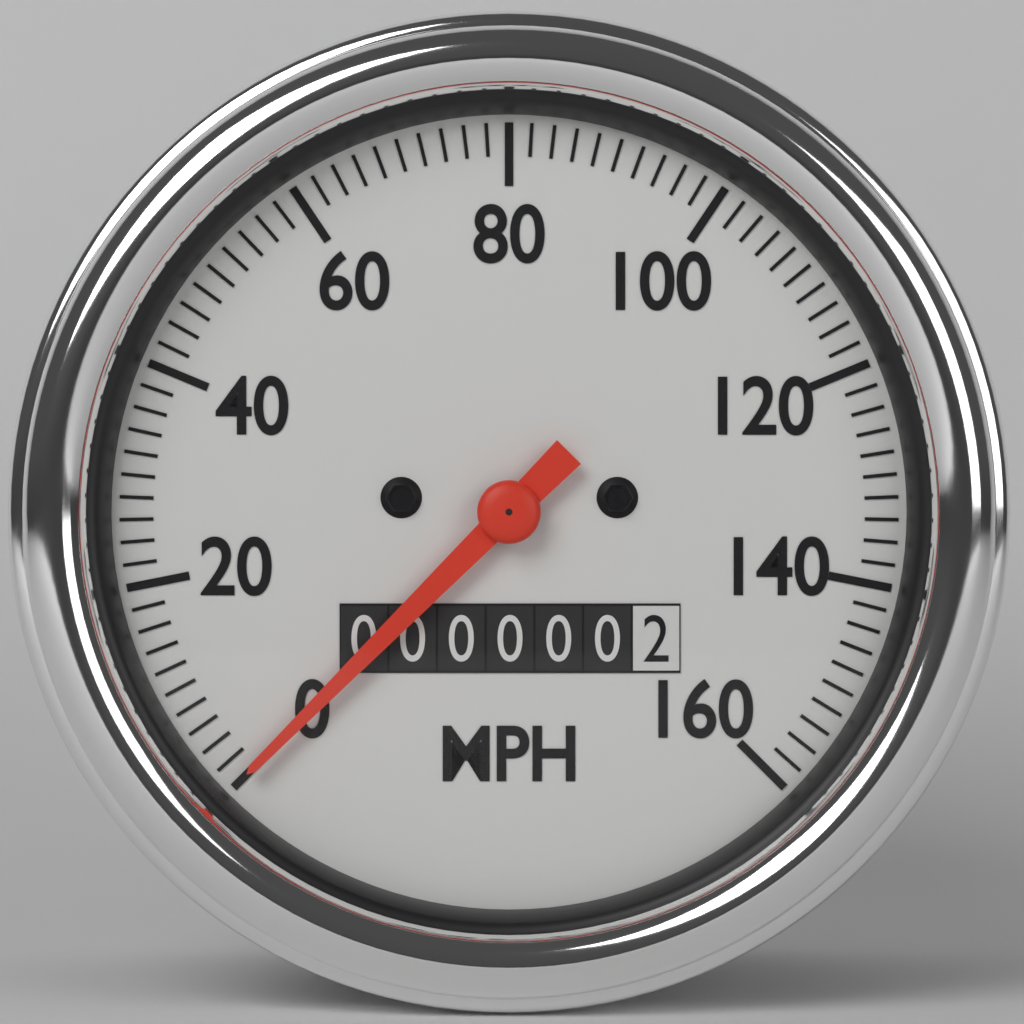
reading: 0 MPH
